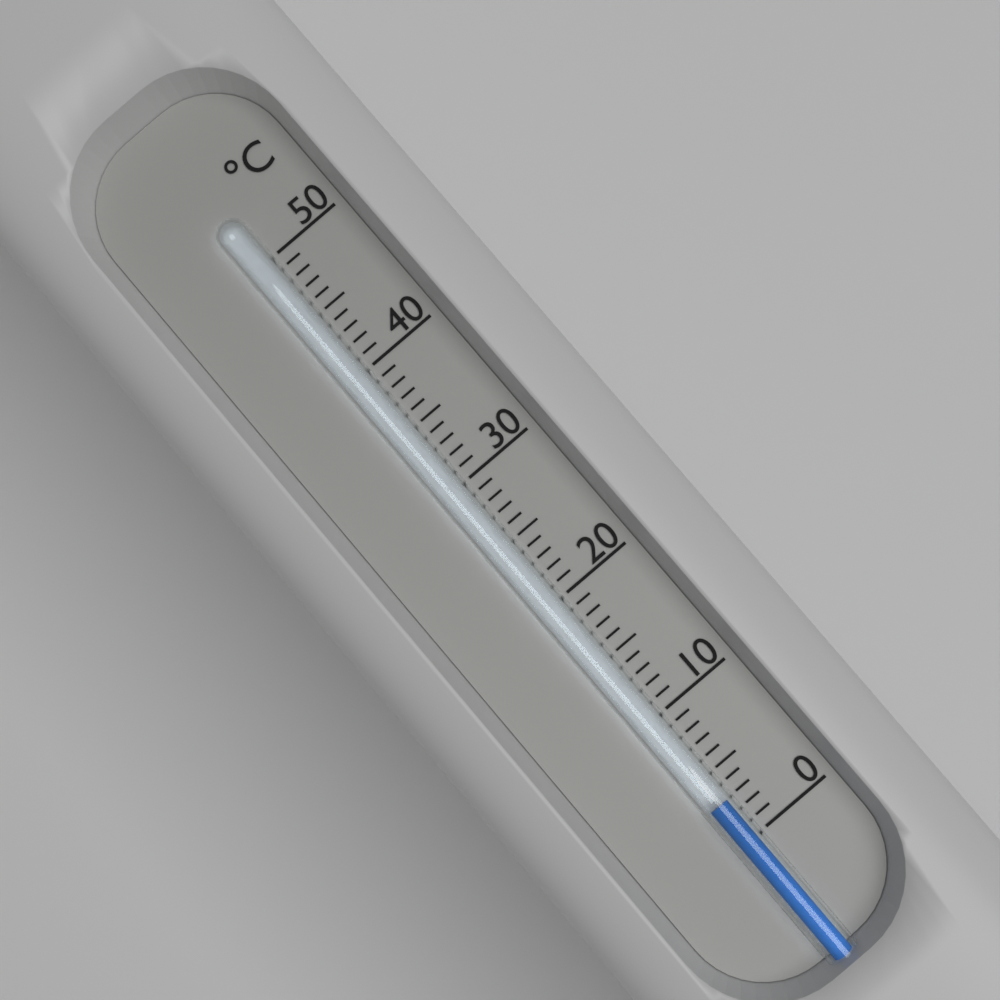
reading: 3 °C
